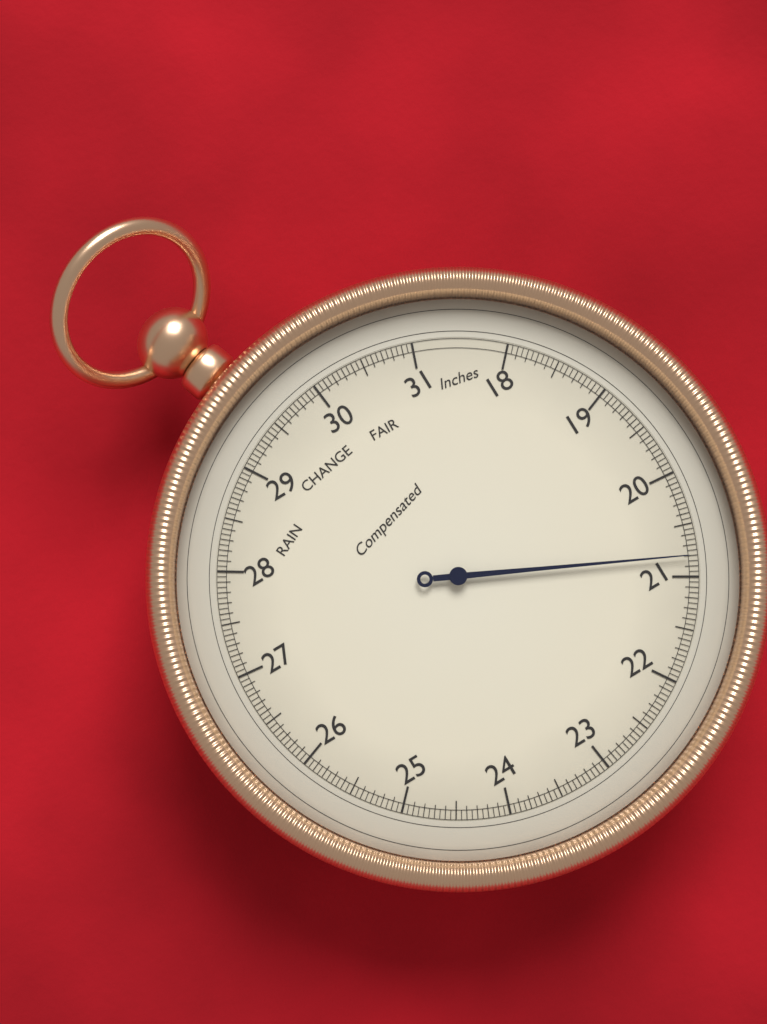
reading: 20.80 inHg
